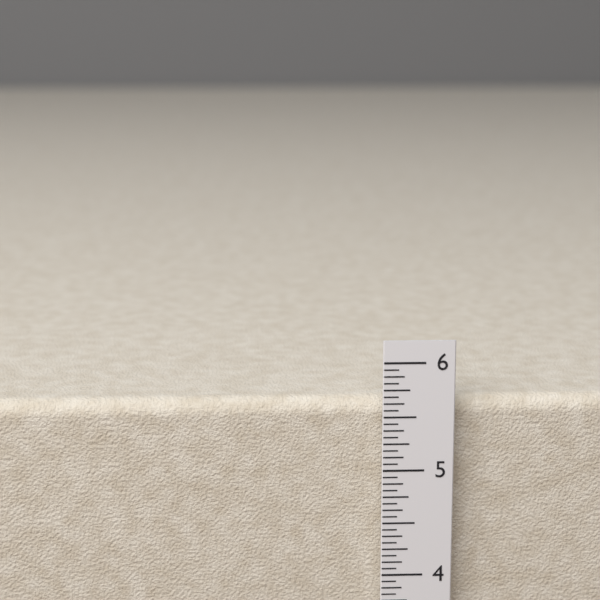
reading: 5.6250 in
